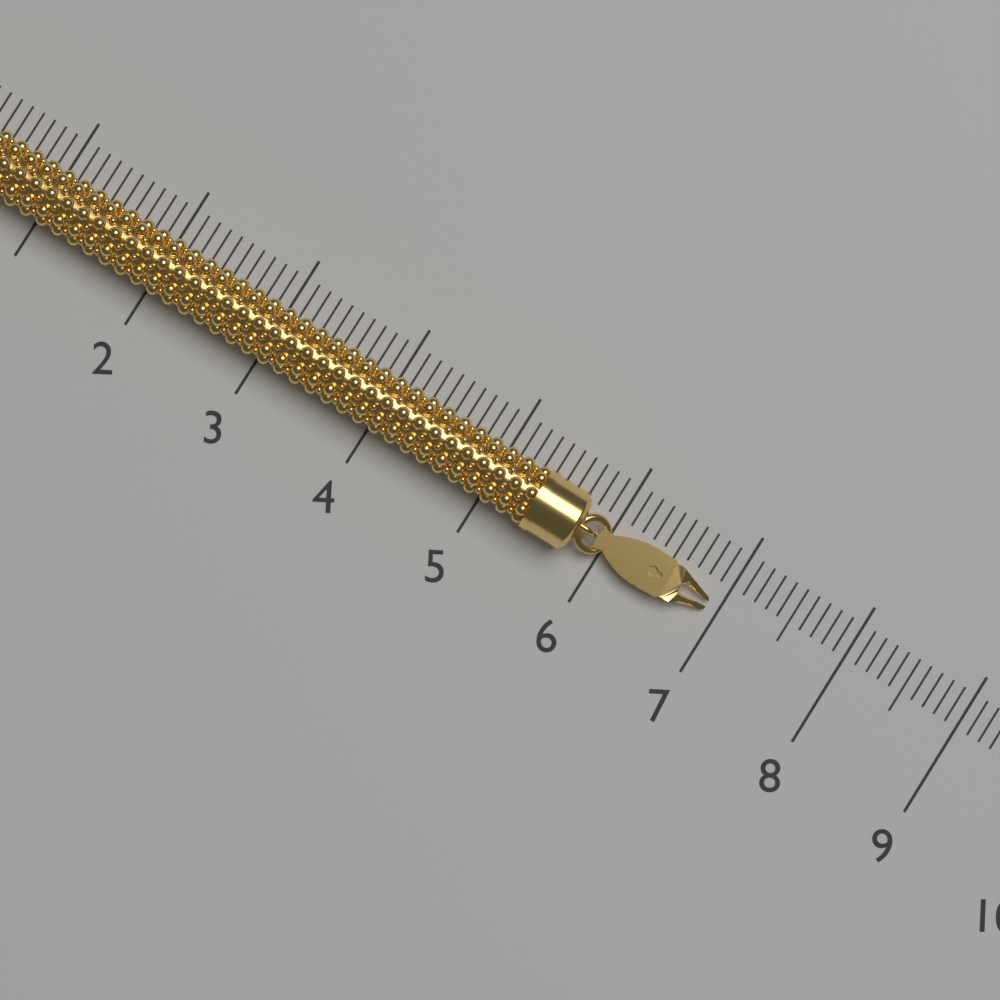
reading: 6.9 (no unit)
